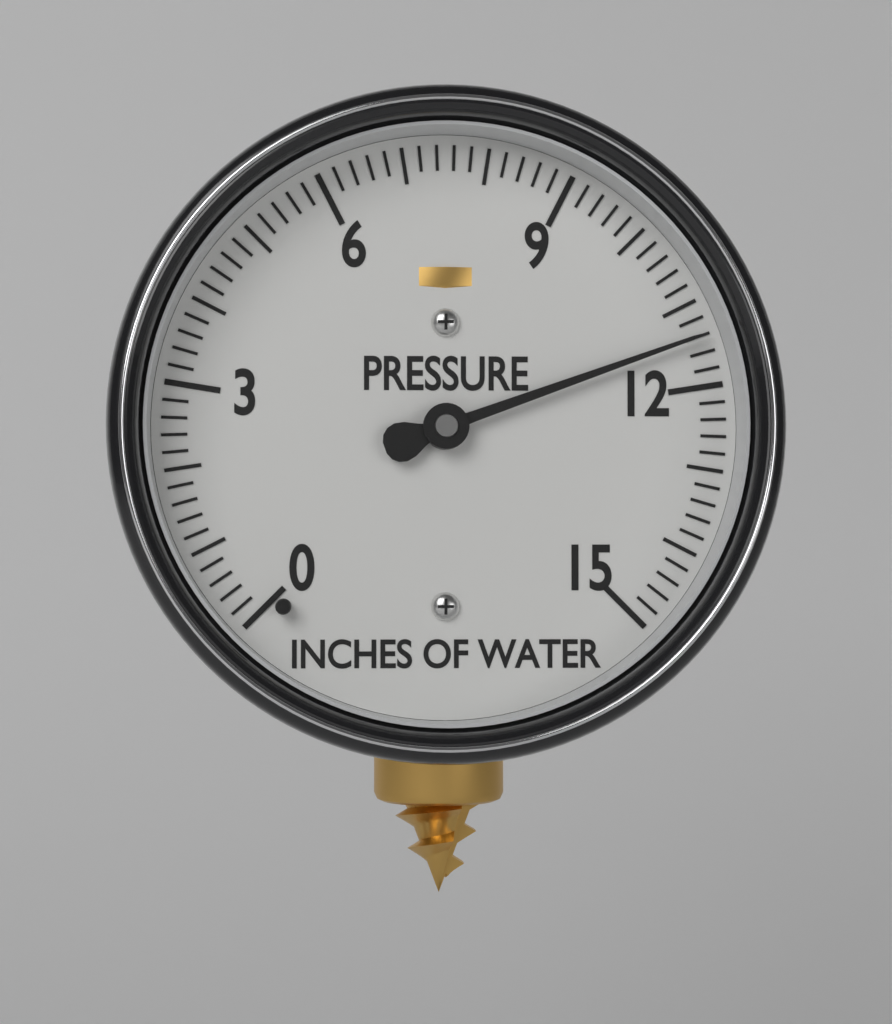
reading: 11.4 inches of water
